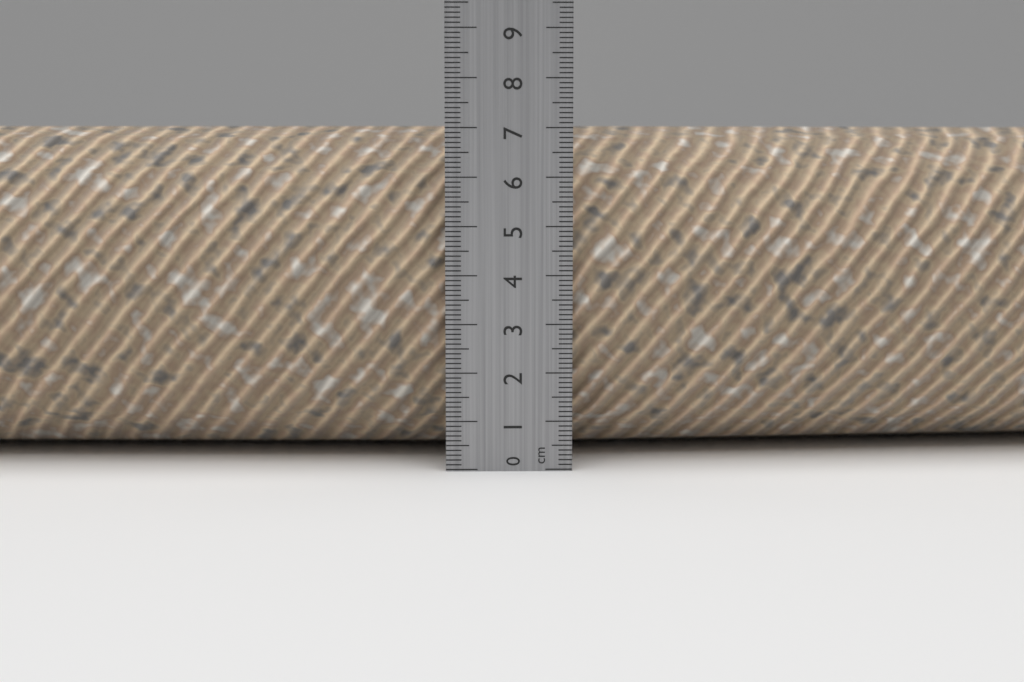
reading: 7.1 cm
